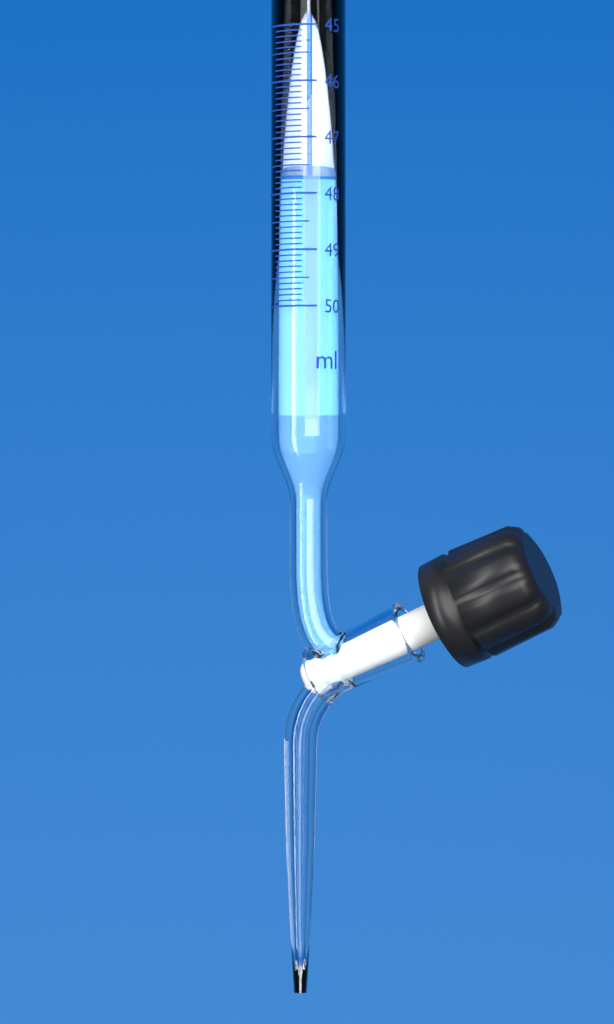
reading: 47.7 ml
